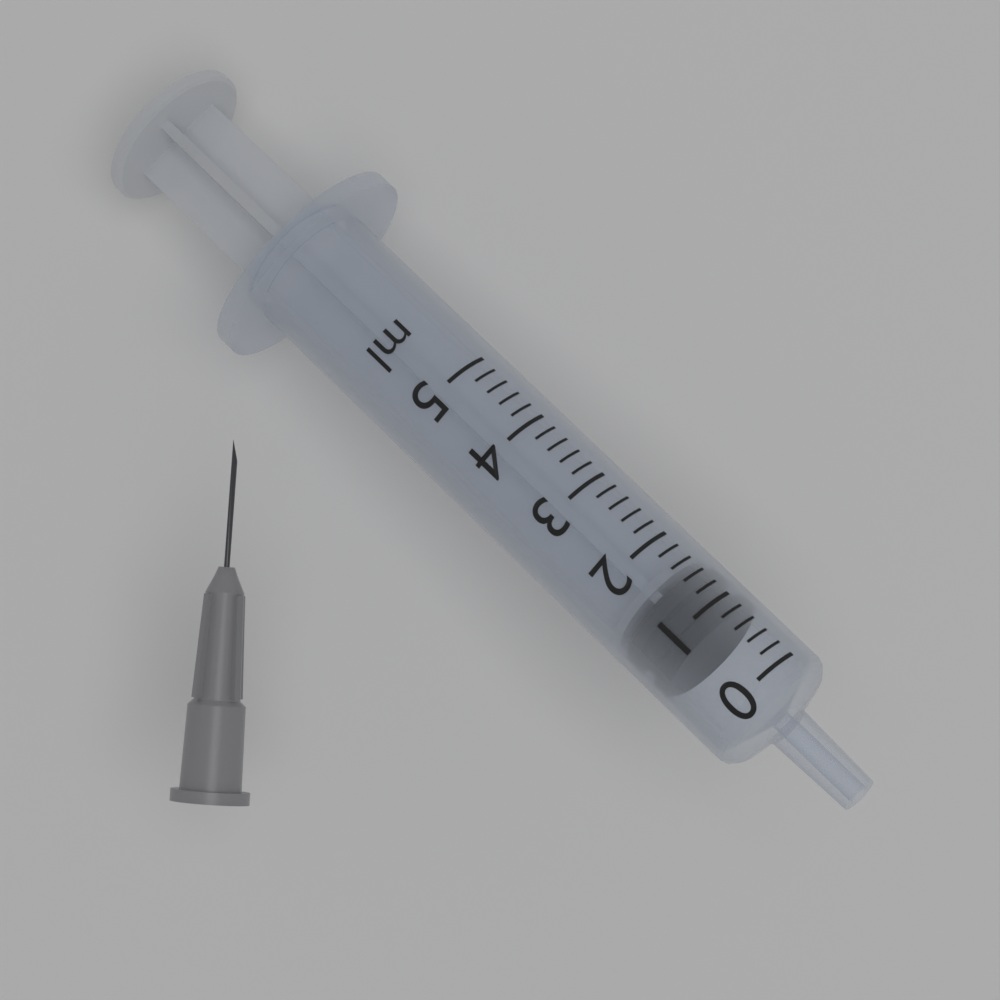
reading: 0.8 ml
